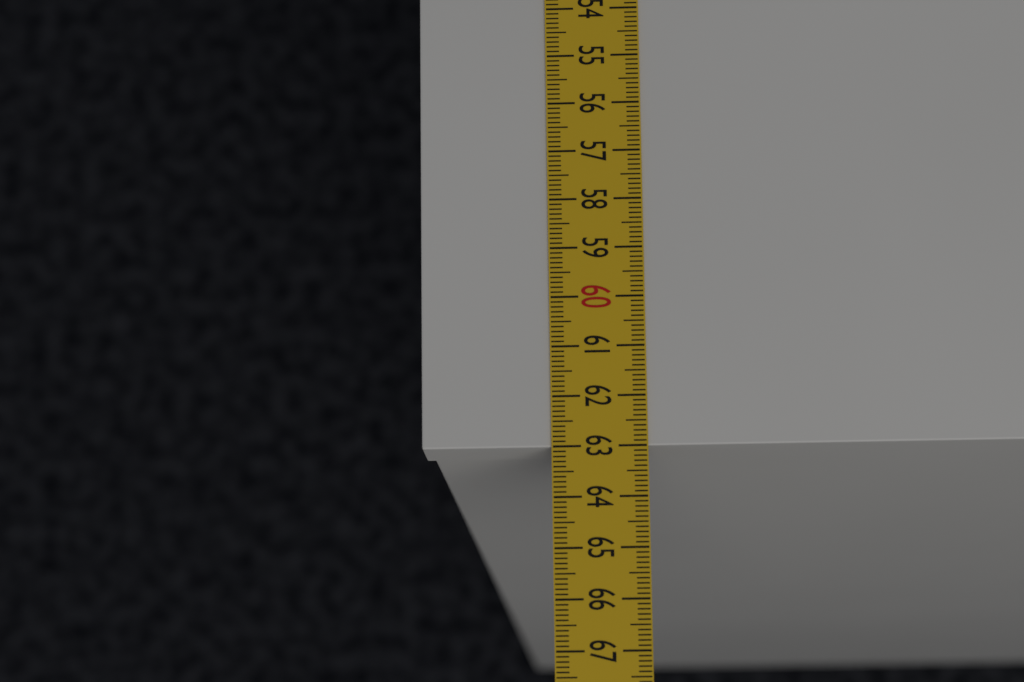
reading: 63.0 cm
